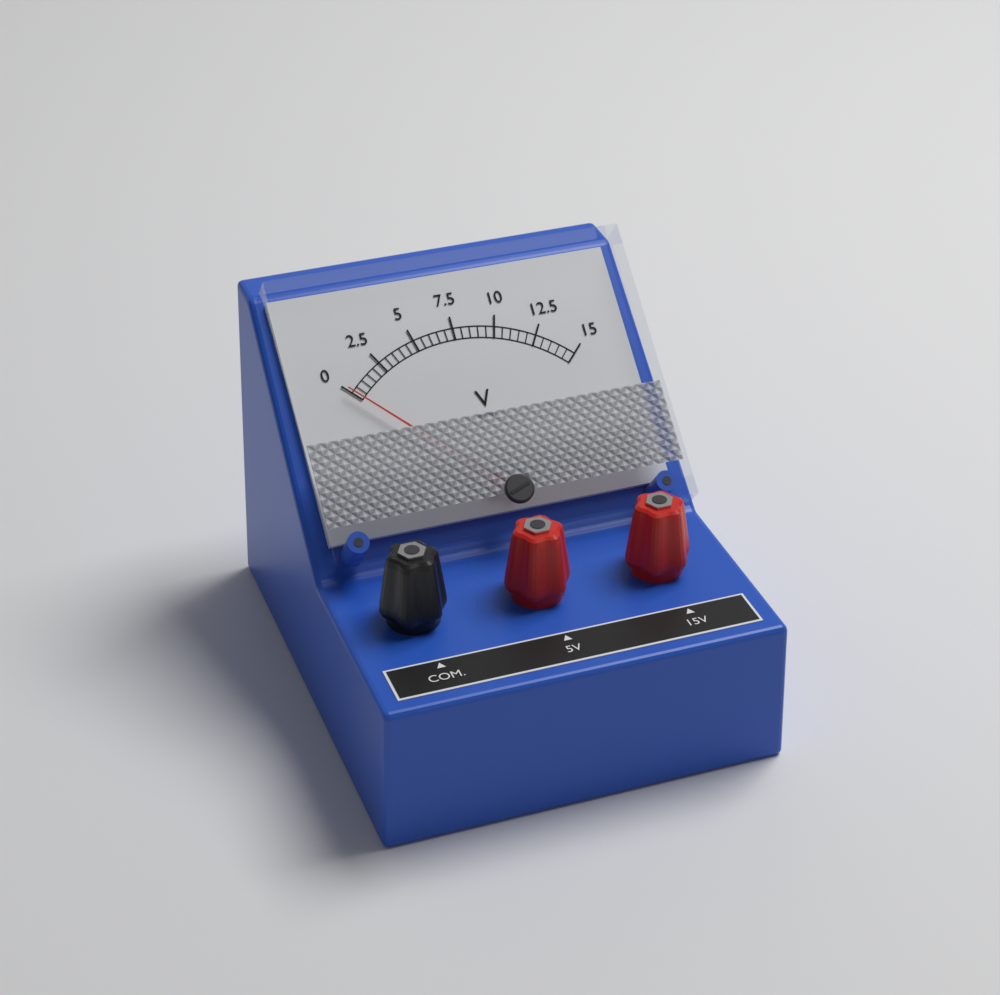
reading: 0.0 V
